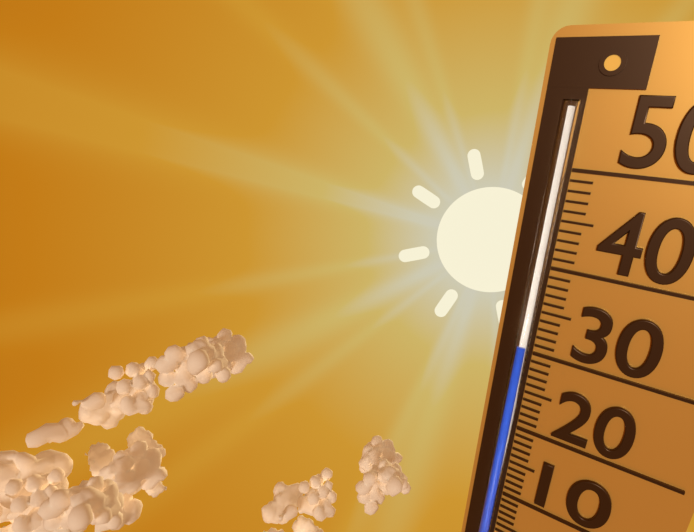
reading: 31 (no unit)
